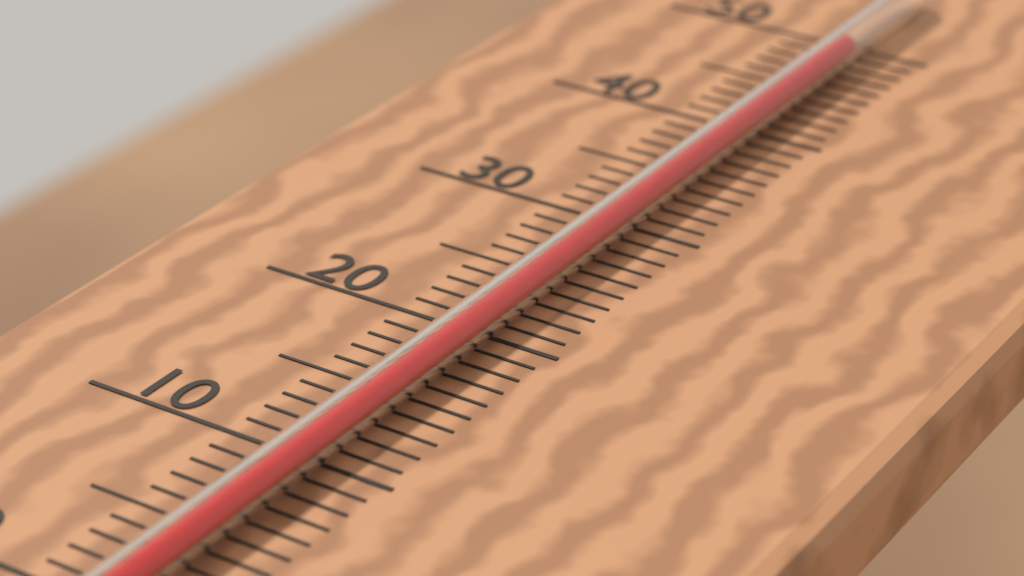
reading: 48 °C
